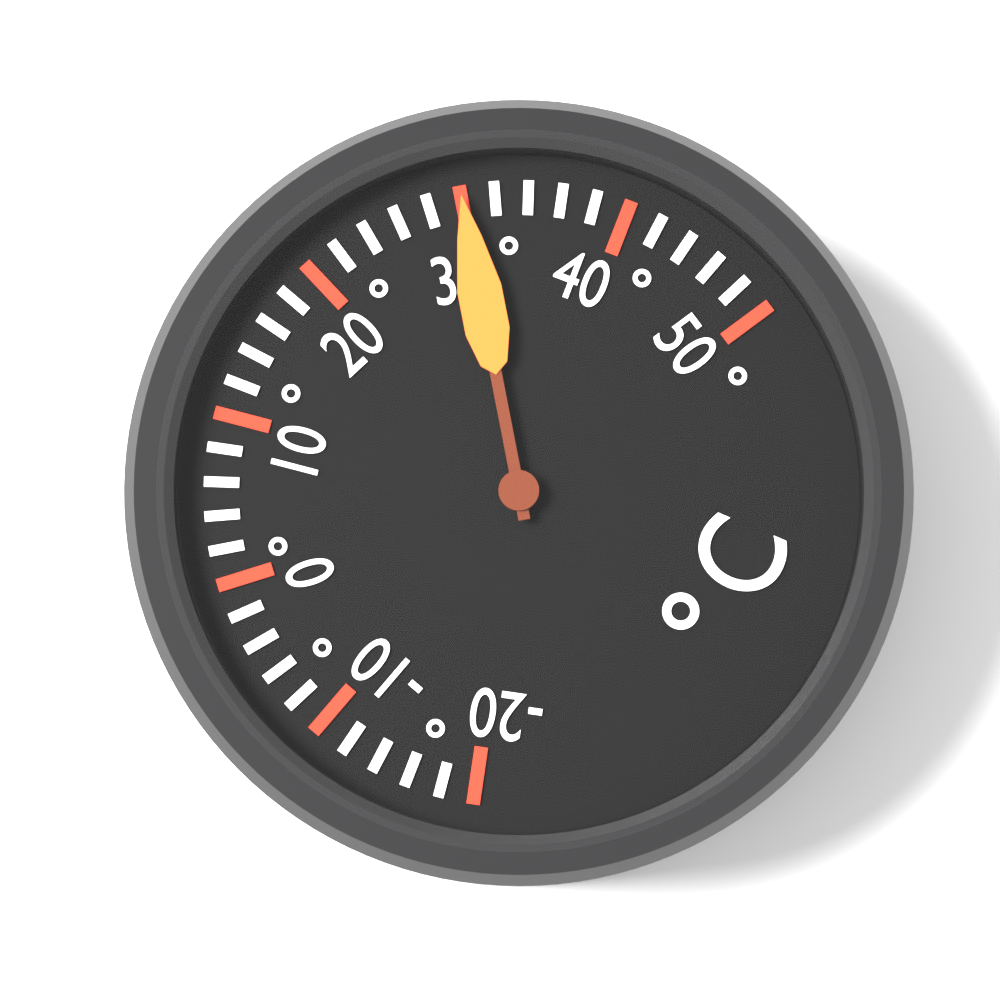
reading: 30 °C
